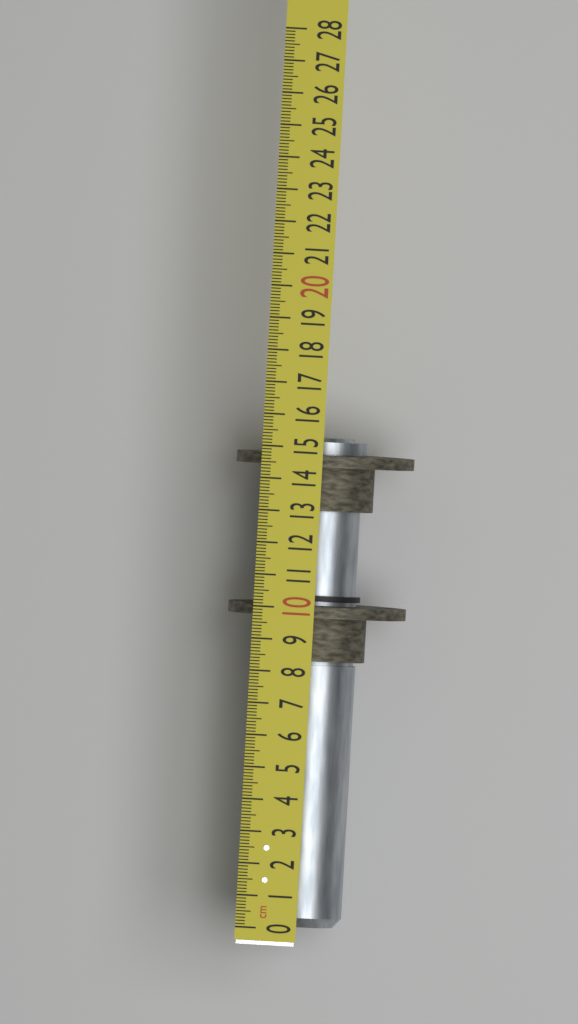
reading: 15.3 cm
